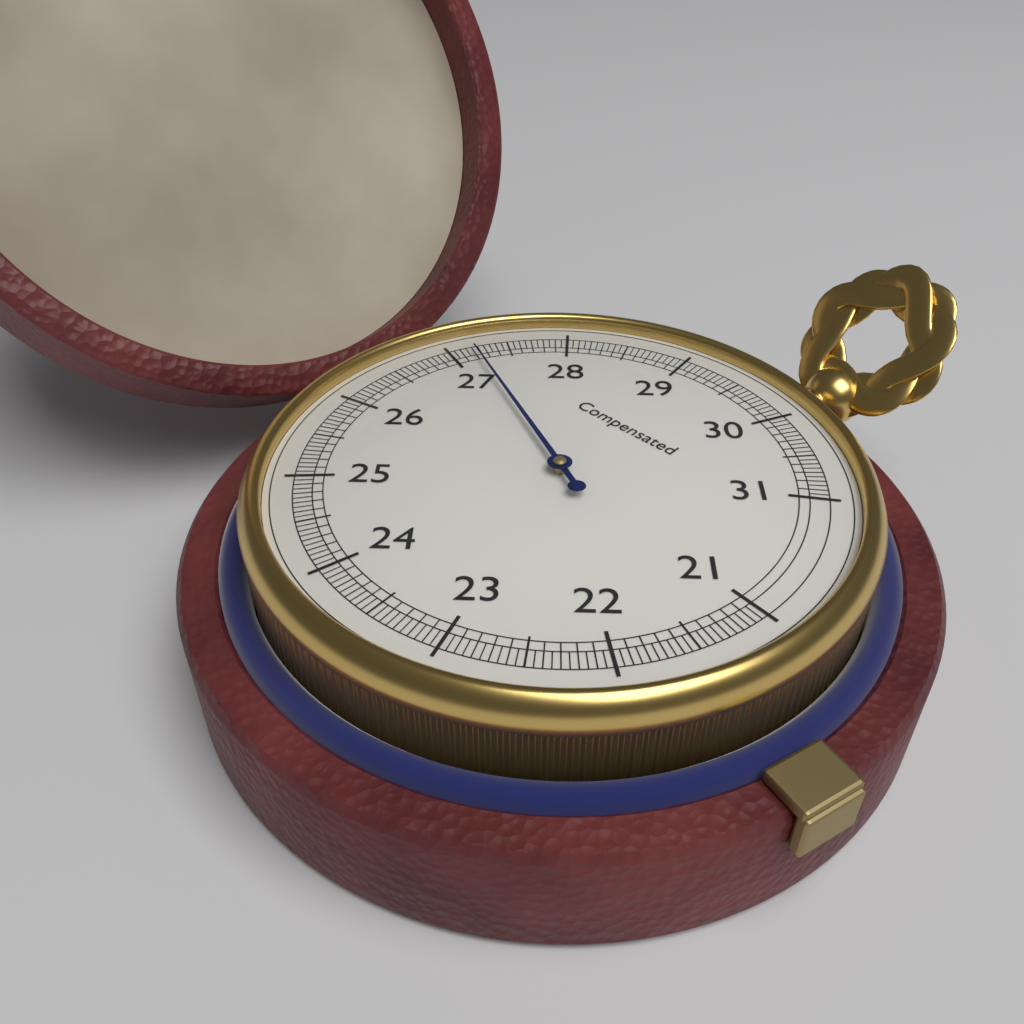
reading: 27.20 (no unit)
